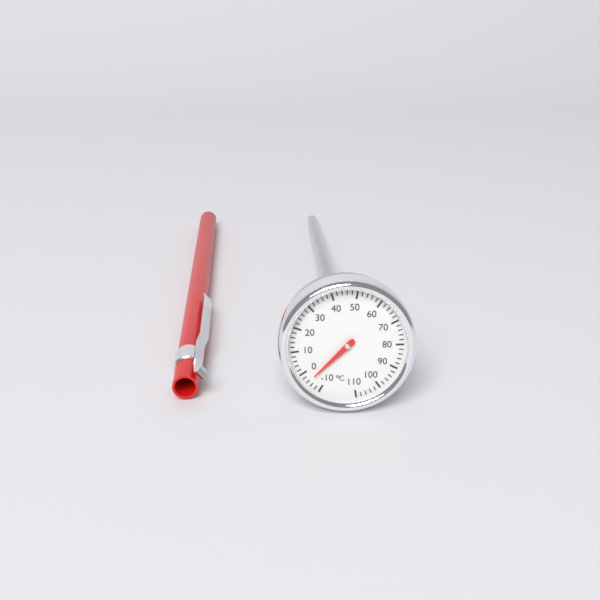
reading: -4 °C
